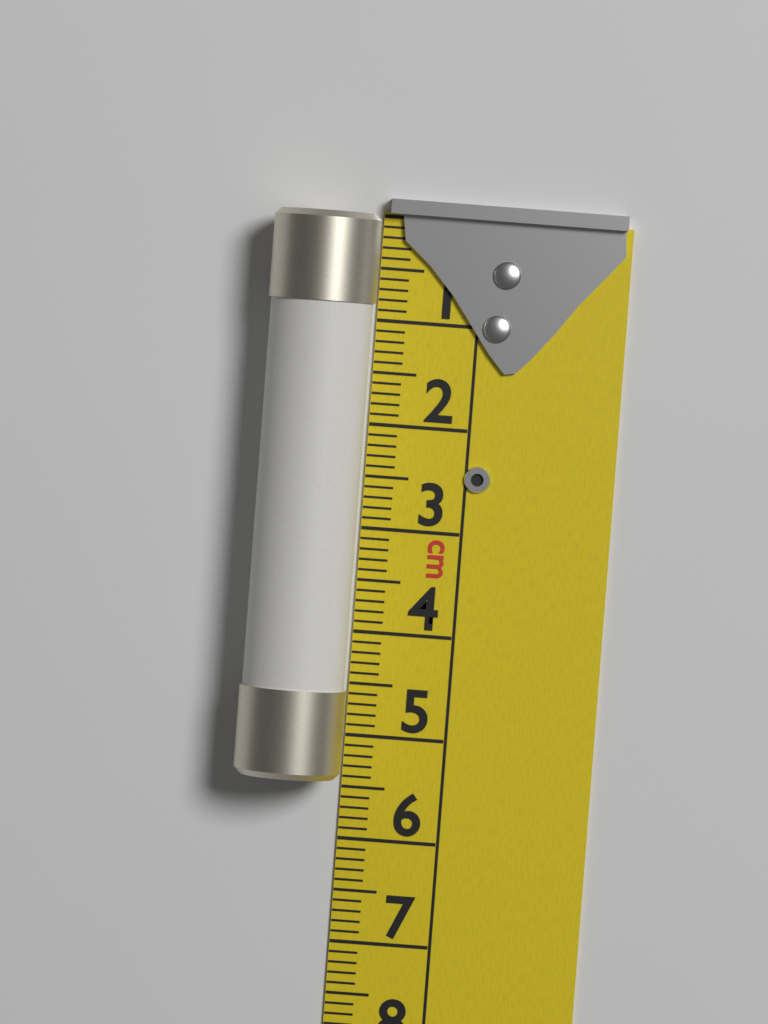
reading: 5.4 cm
